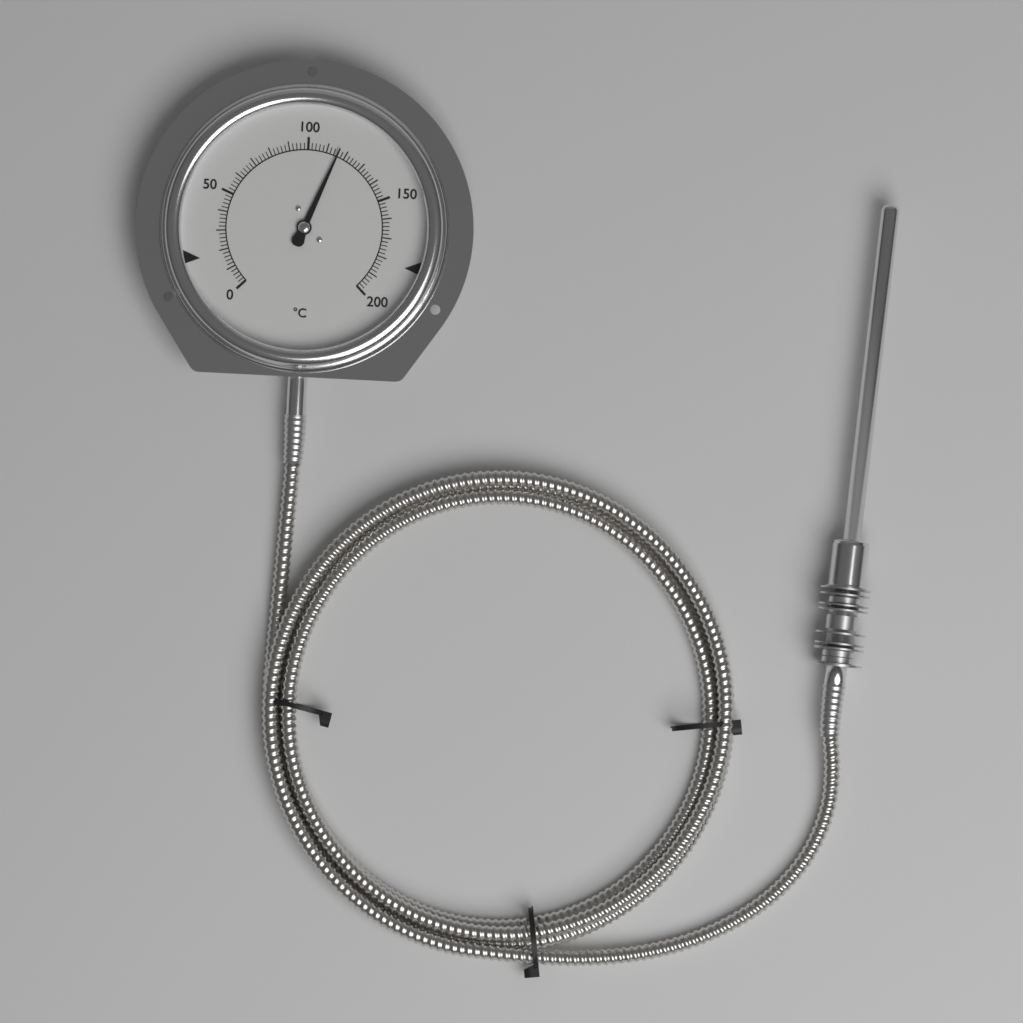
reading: 116 °C
